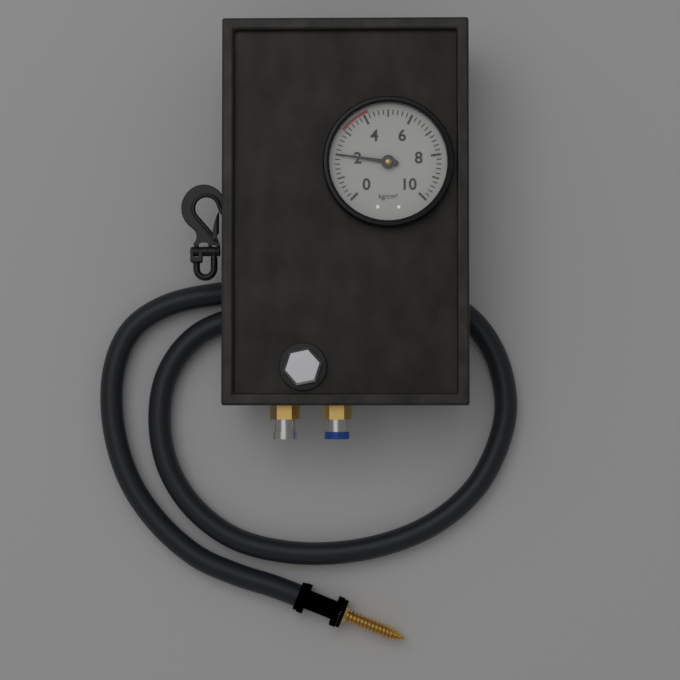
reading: 2.0 kg/cm²
